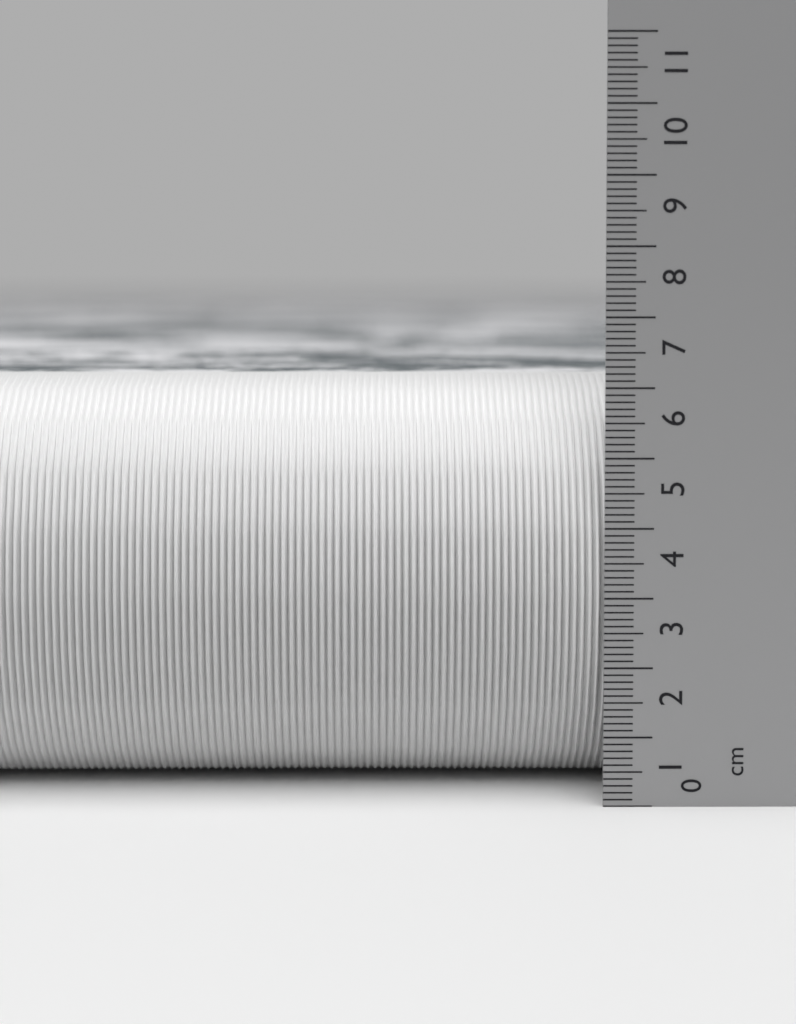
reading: 6.1 cm
